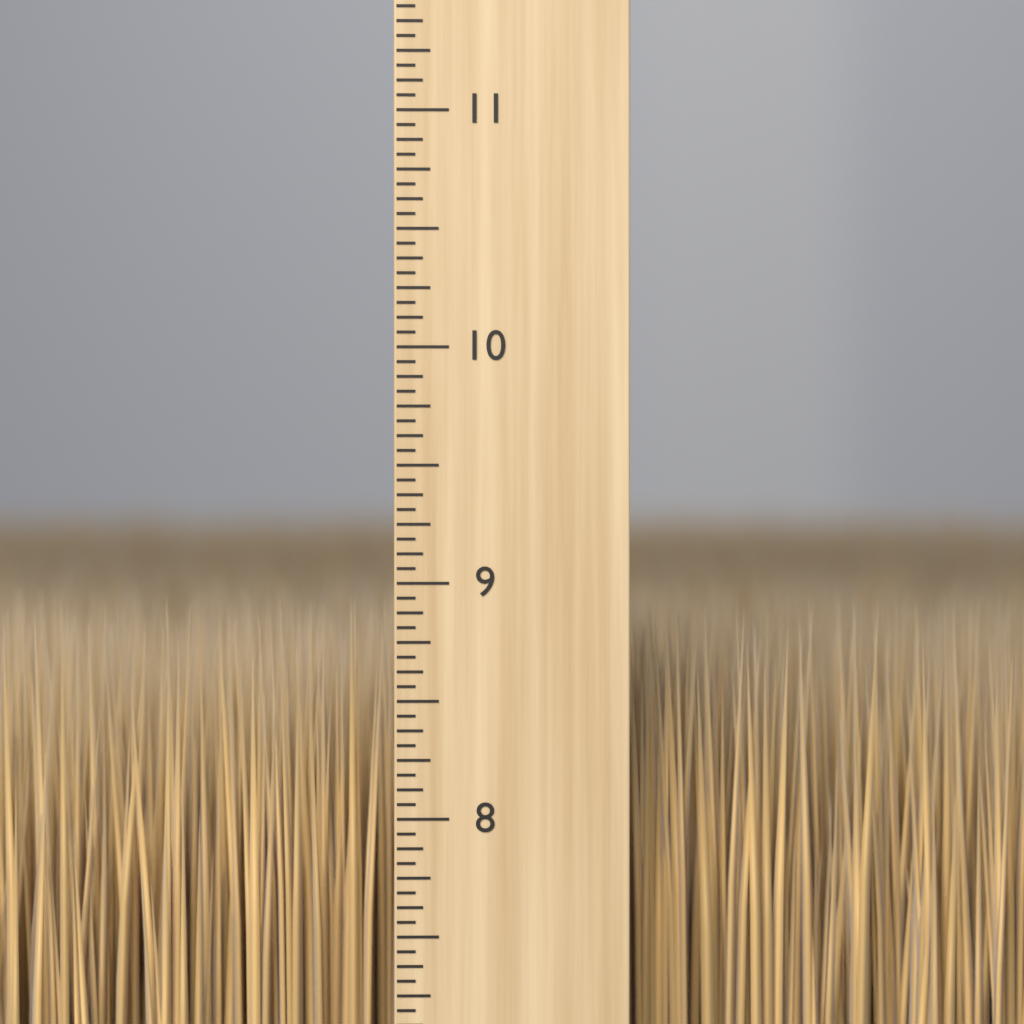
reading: 8.9375 inch
